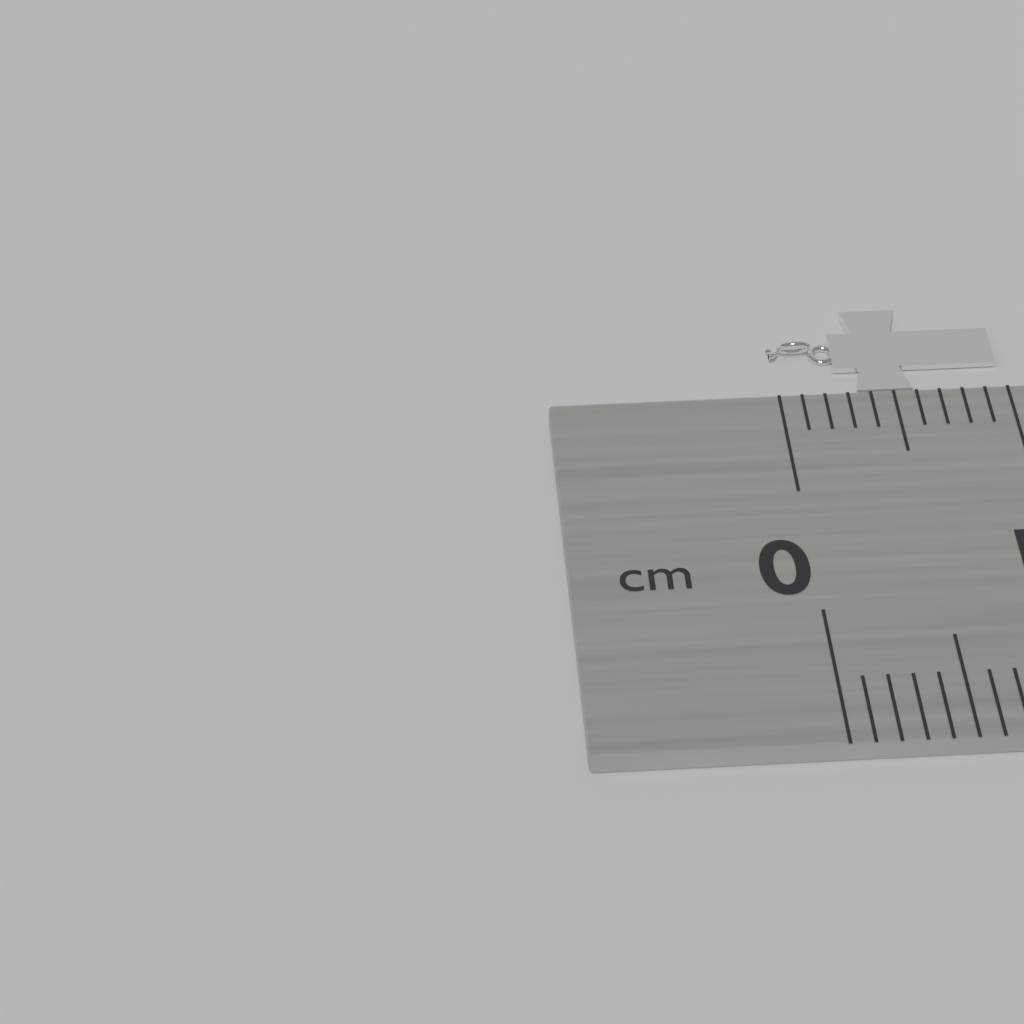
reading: 1.0 cm
